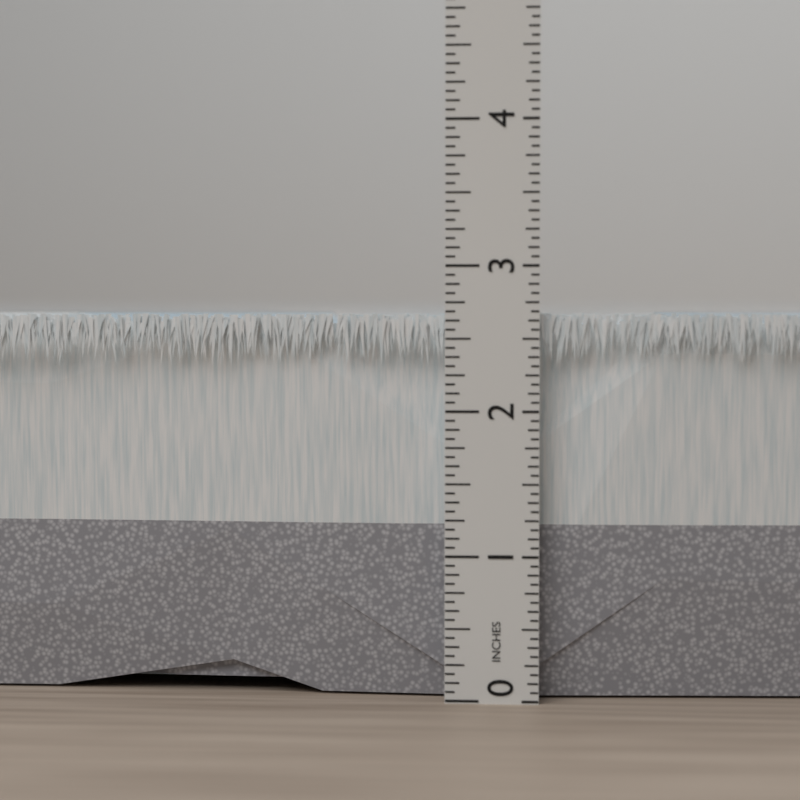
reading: 2.6875 in
